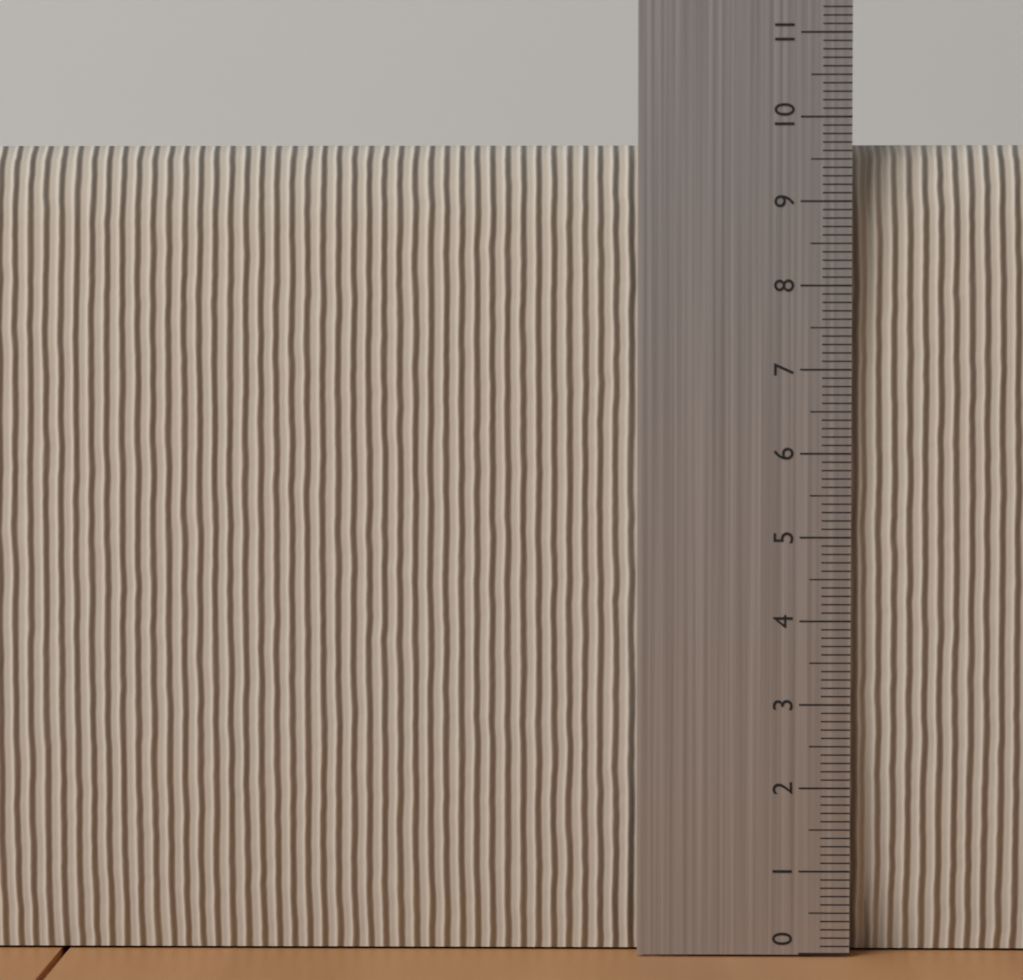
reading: 9.7 (no unit)
